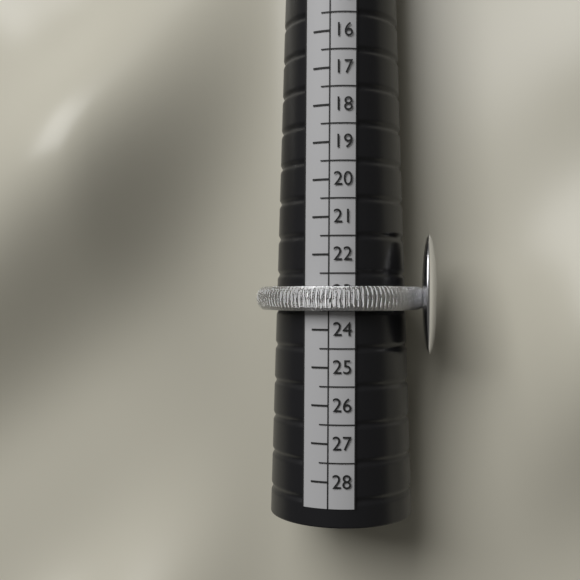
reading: 23.5 (no unit)
